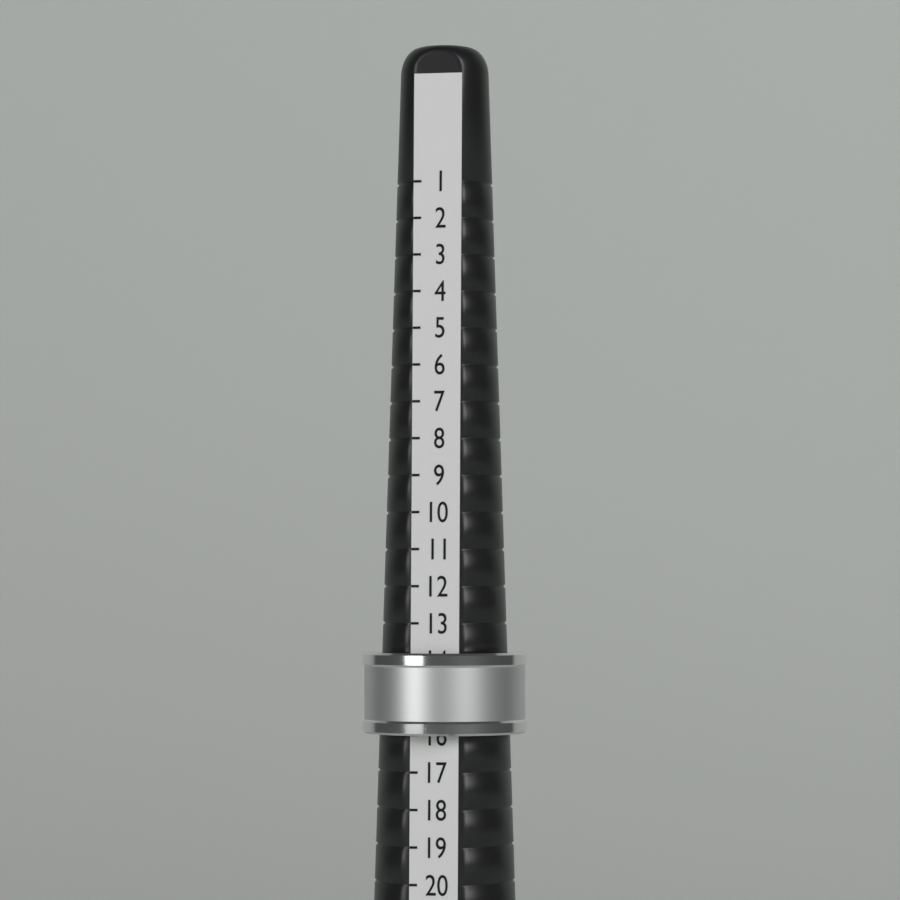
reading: 16 (no unit)
